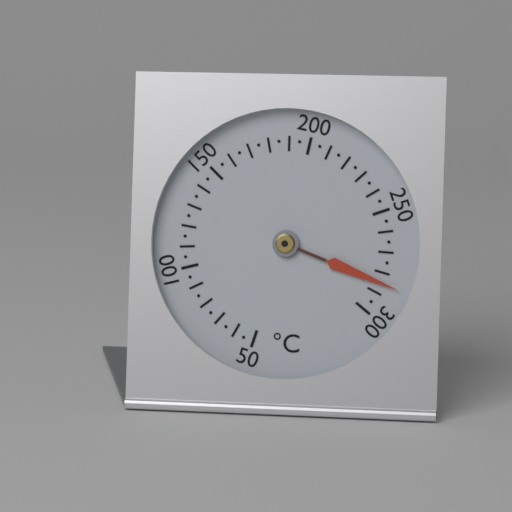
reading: 285 °C
